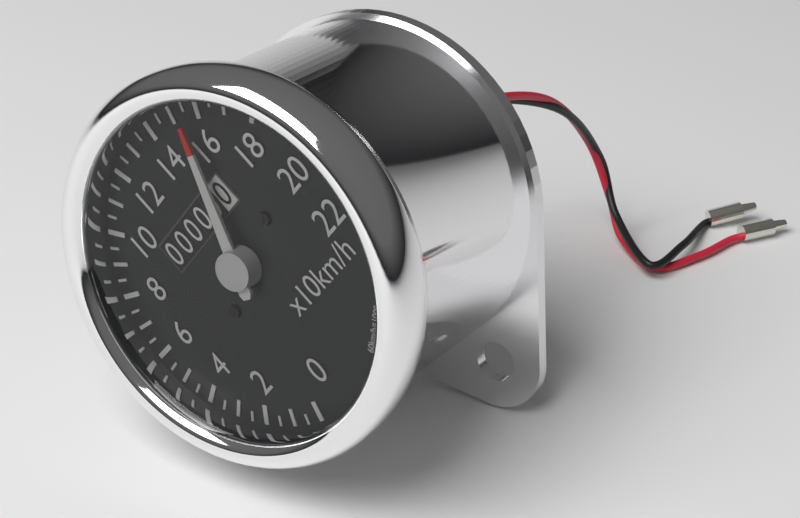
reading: 155 km/h
